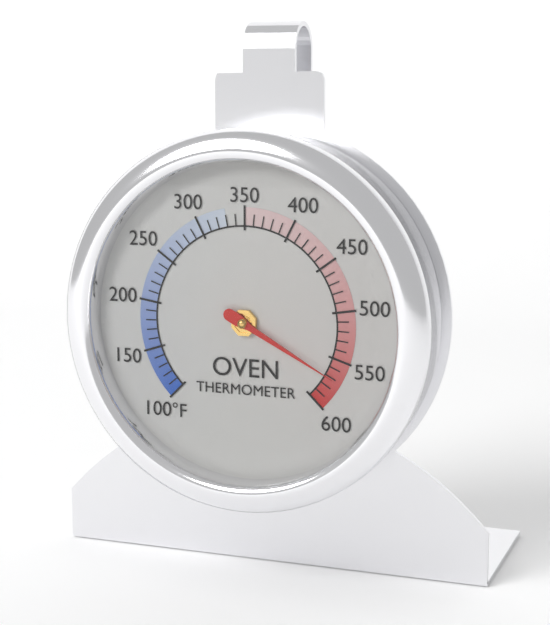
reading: 570 °F
